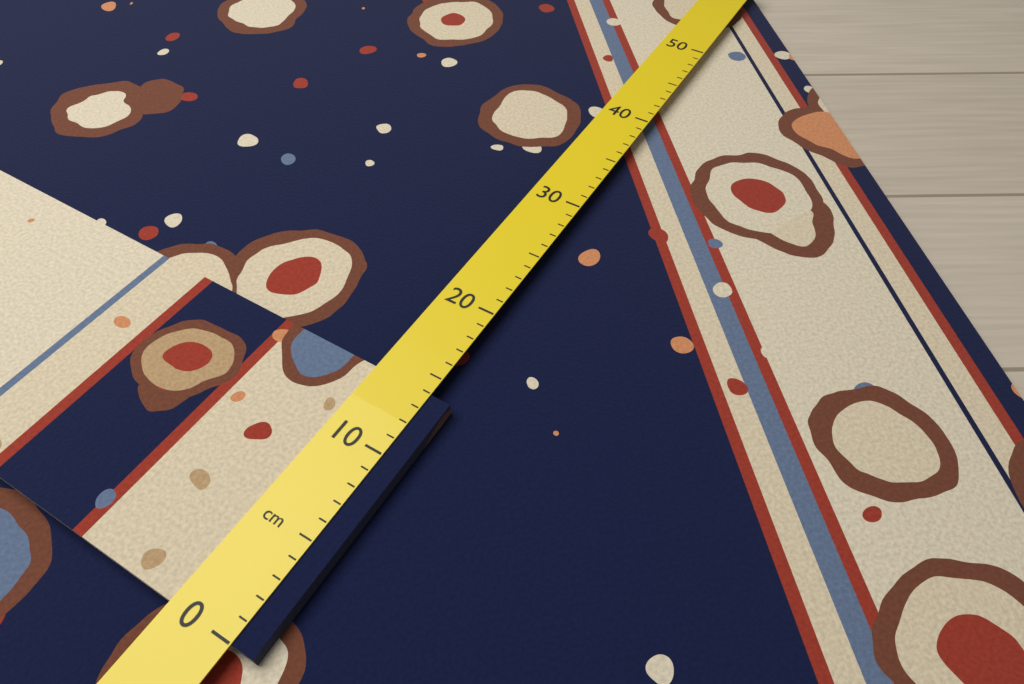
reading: 14 cm
